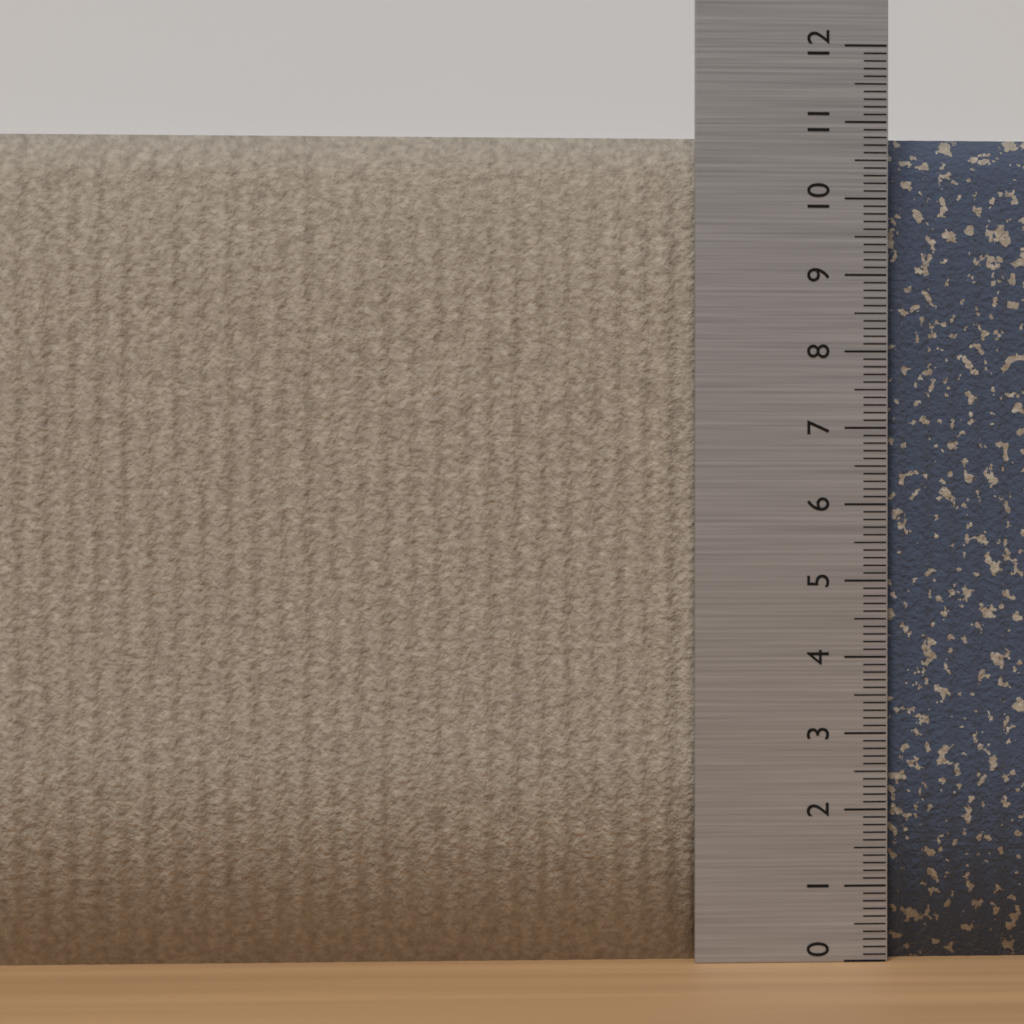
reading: 10.9 (no unit)
